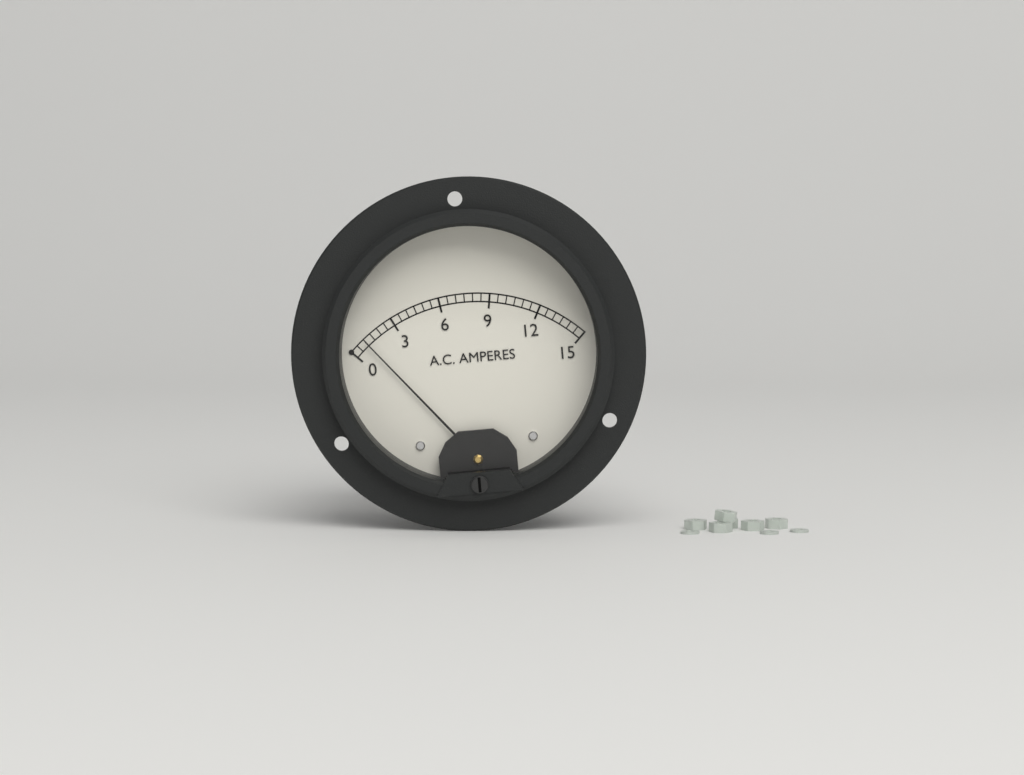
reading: 1.0 A
